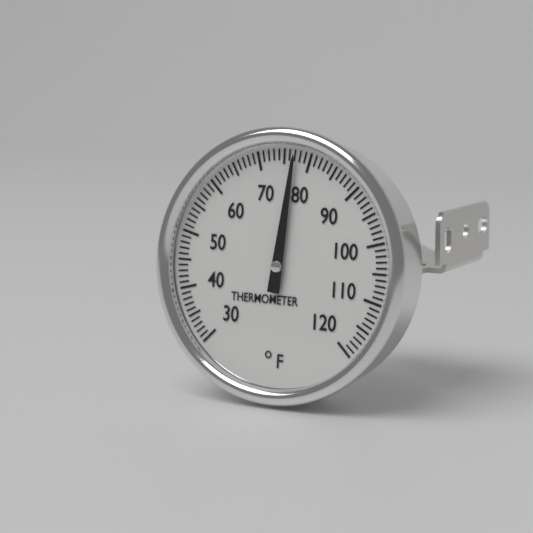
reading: 77 °F
